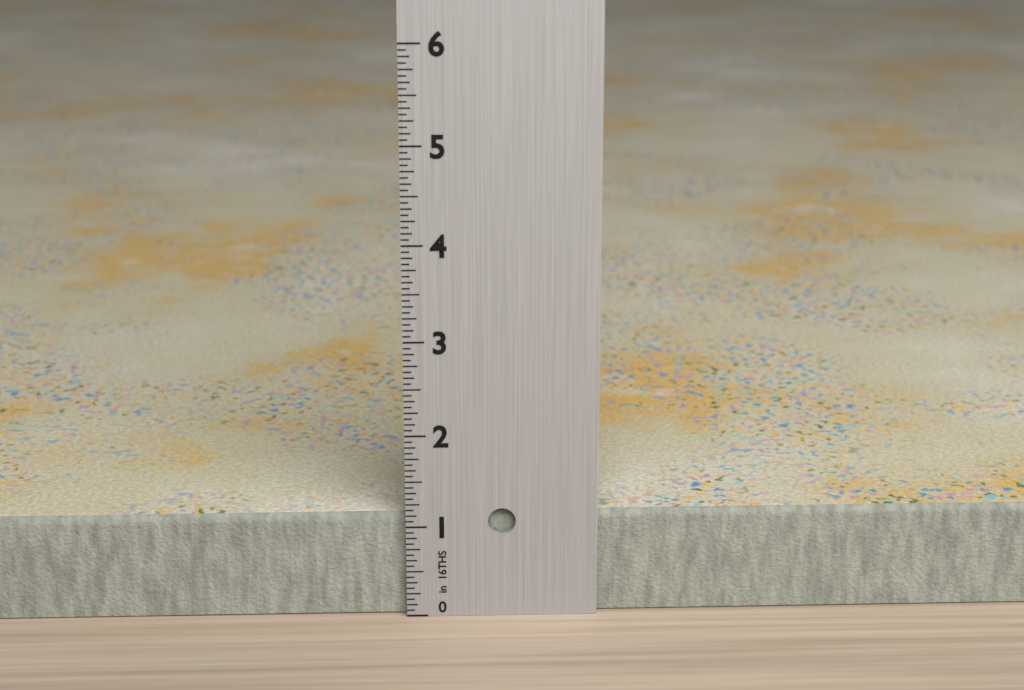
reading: 1.1250 in
